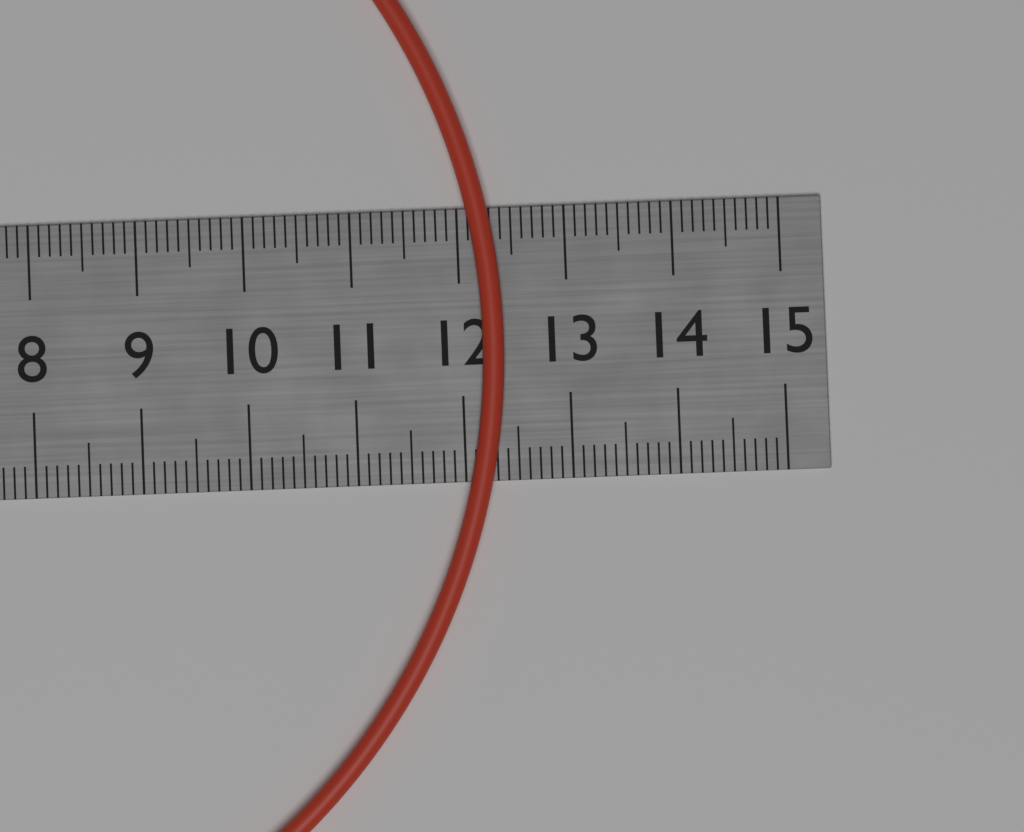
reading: 12.4 cm
